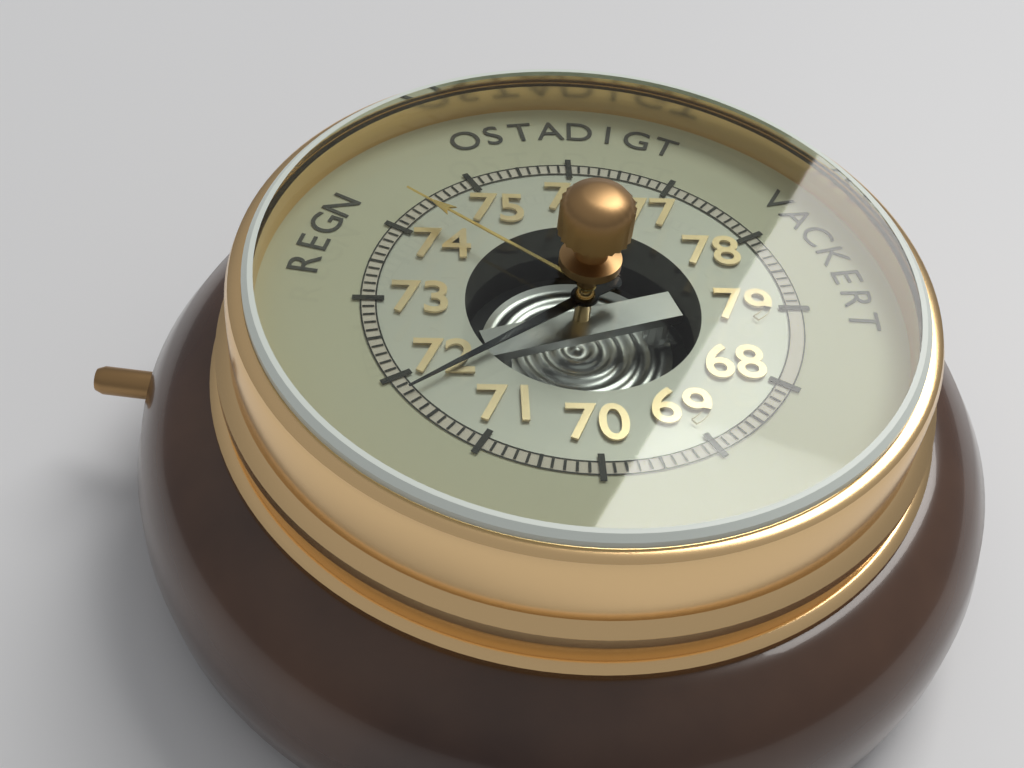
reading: 71.8 (no unit)
